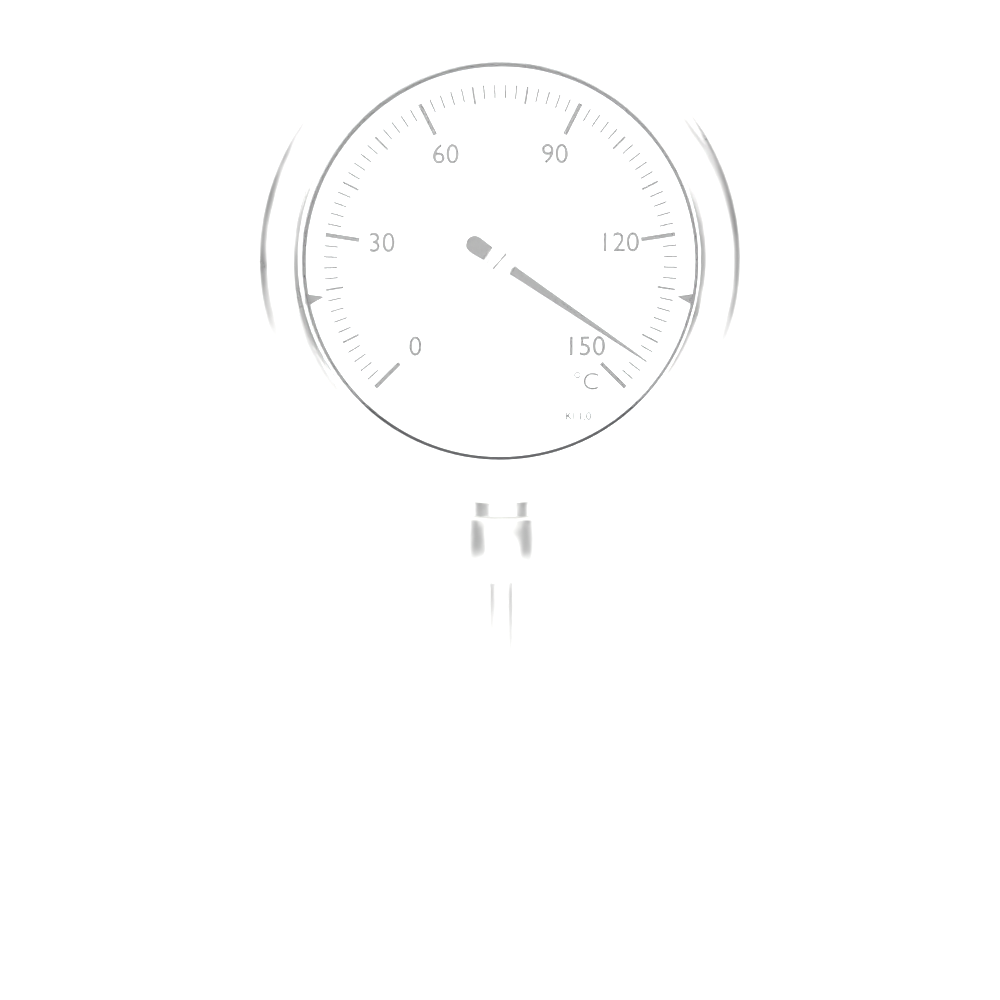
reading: 144 °C
